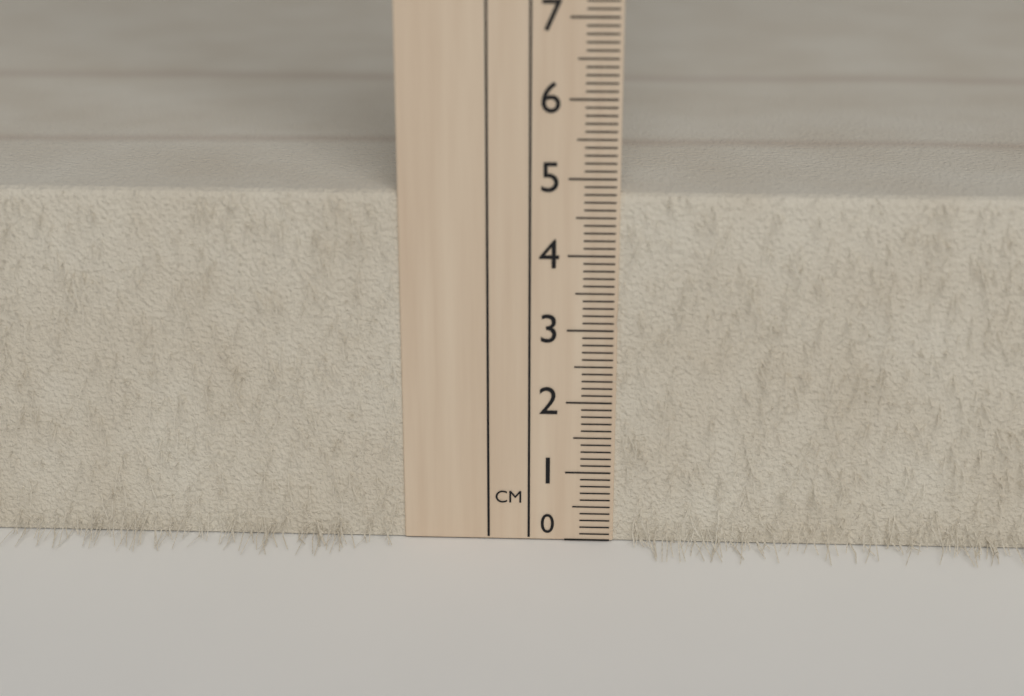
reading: 4.8 cm
